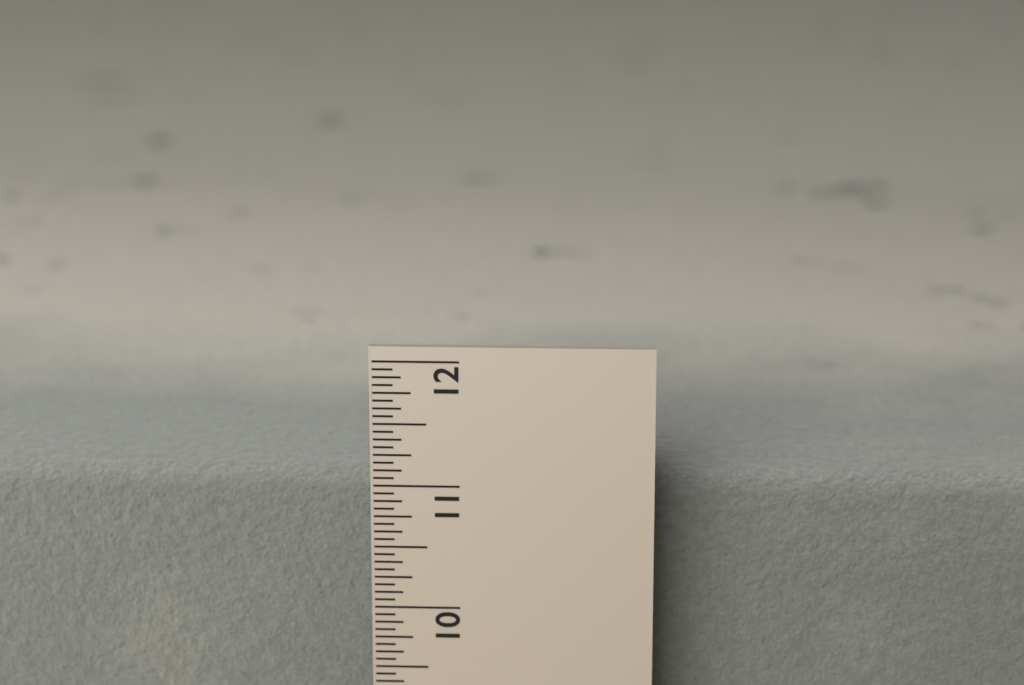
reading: 10.9375 in
